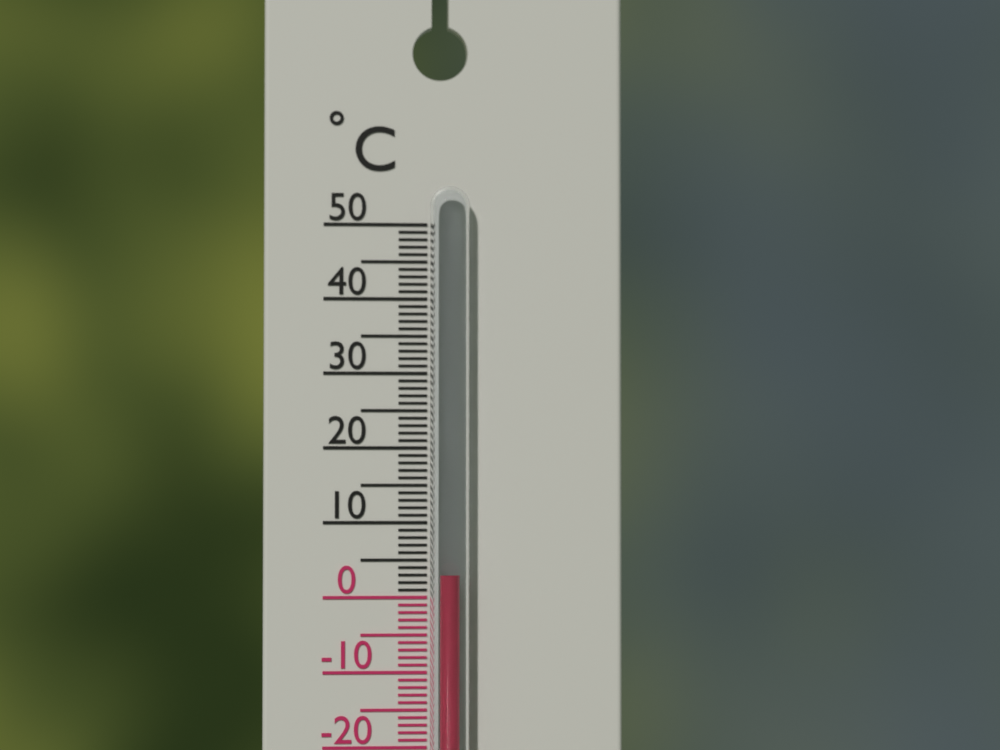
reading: 3 °C
